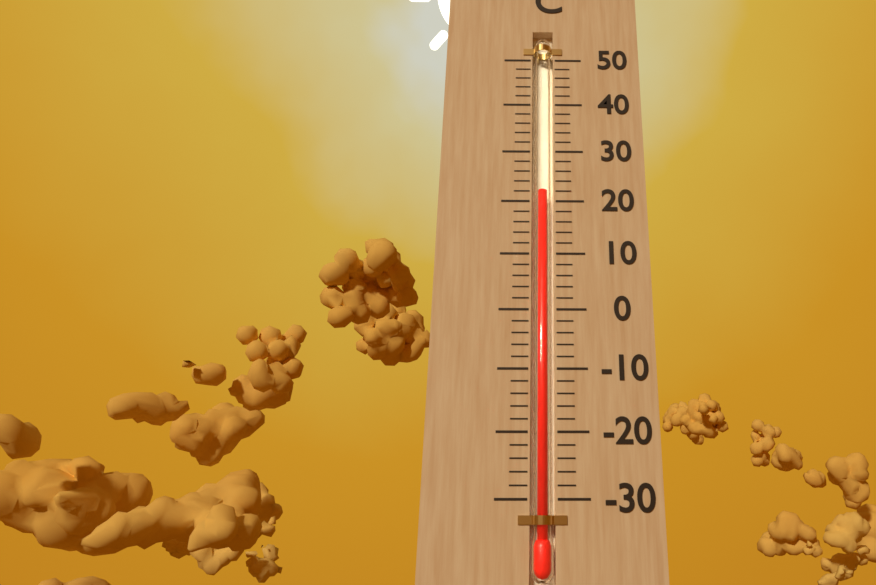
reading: 22 °C
